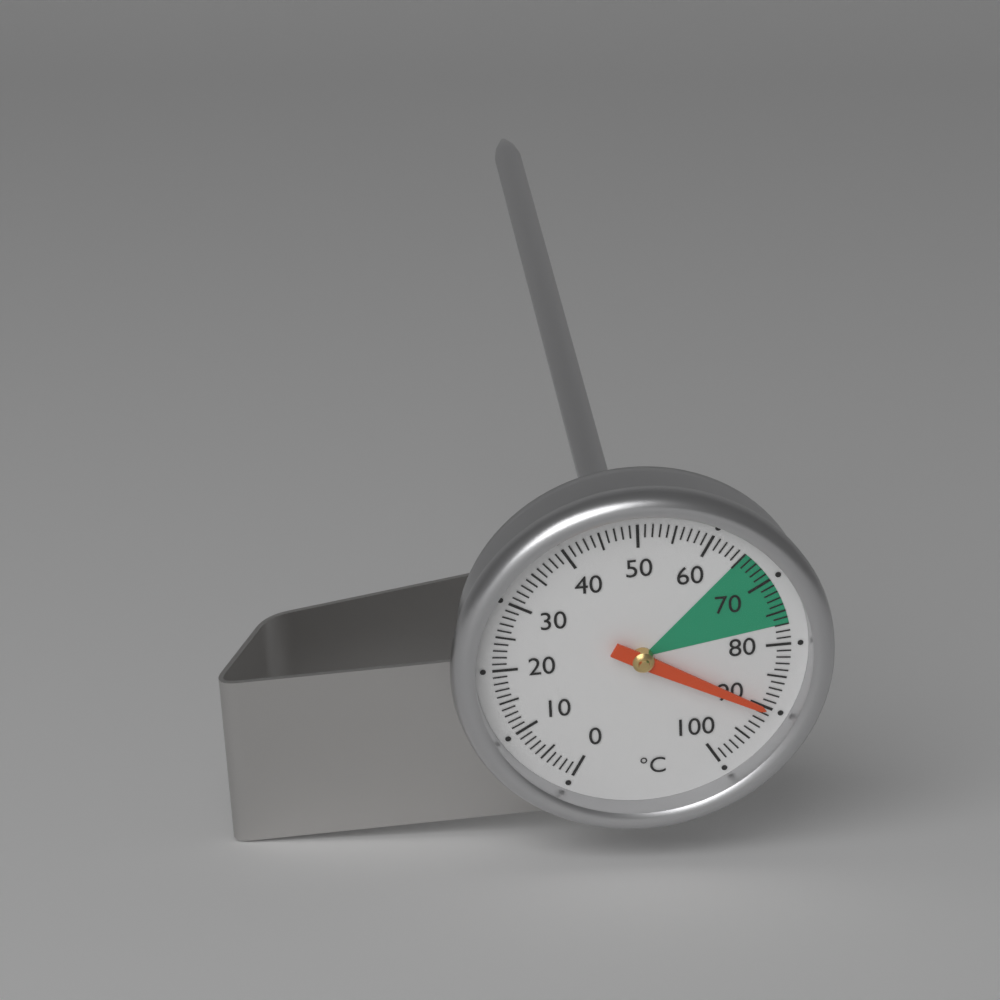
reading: 90 °C
